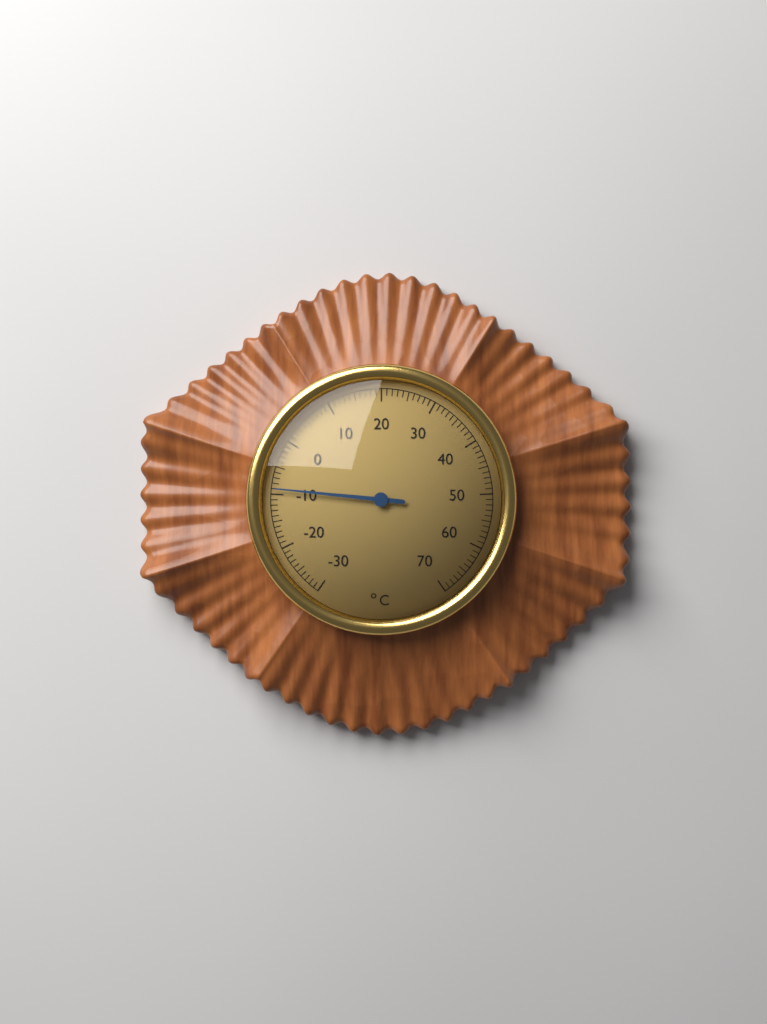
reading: -9 °C
